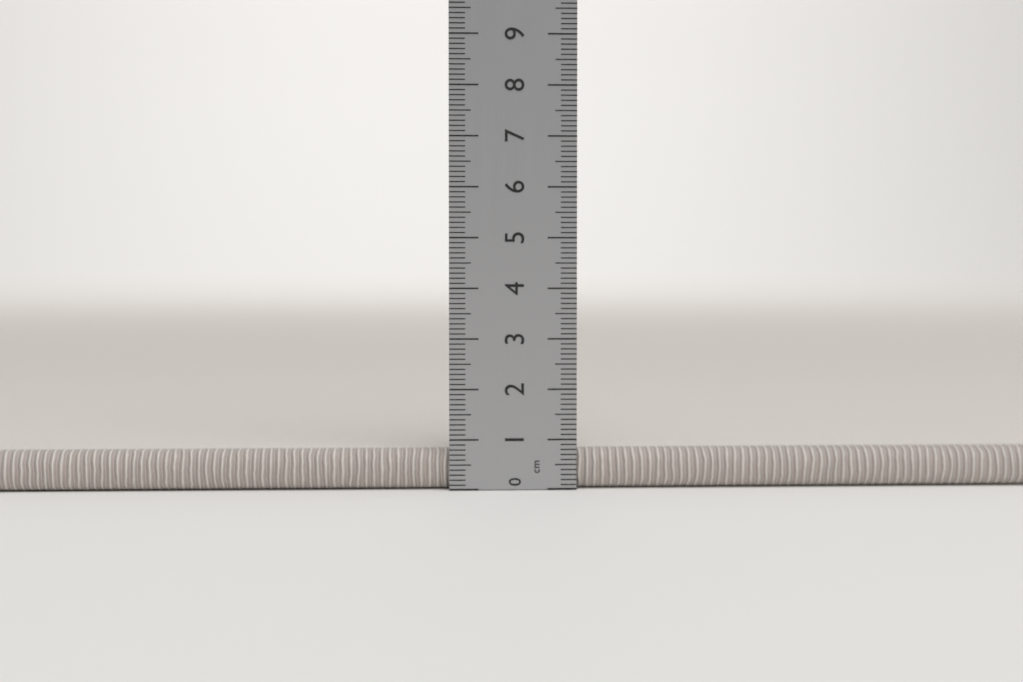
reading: 0.8 cm
